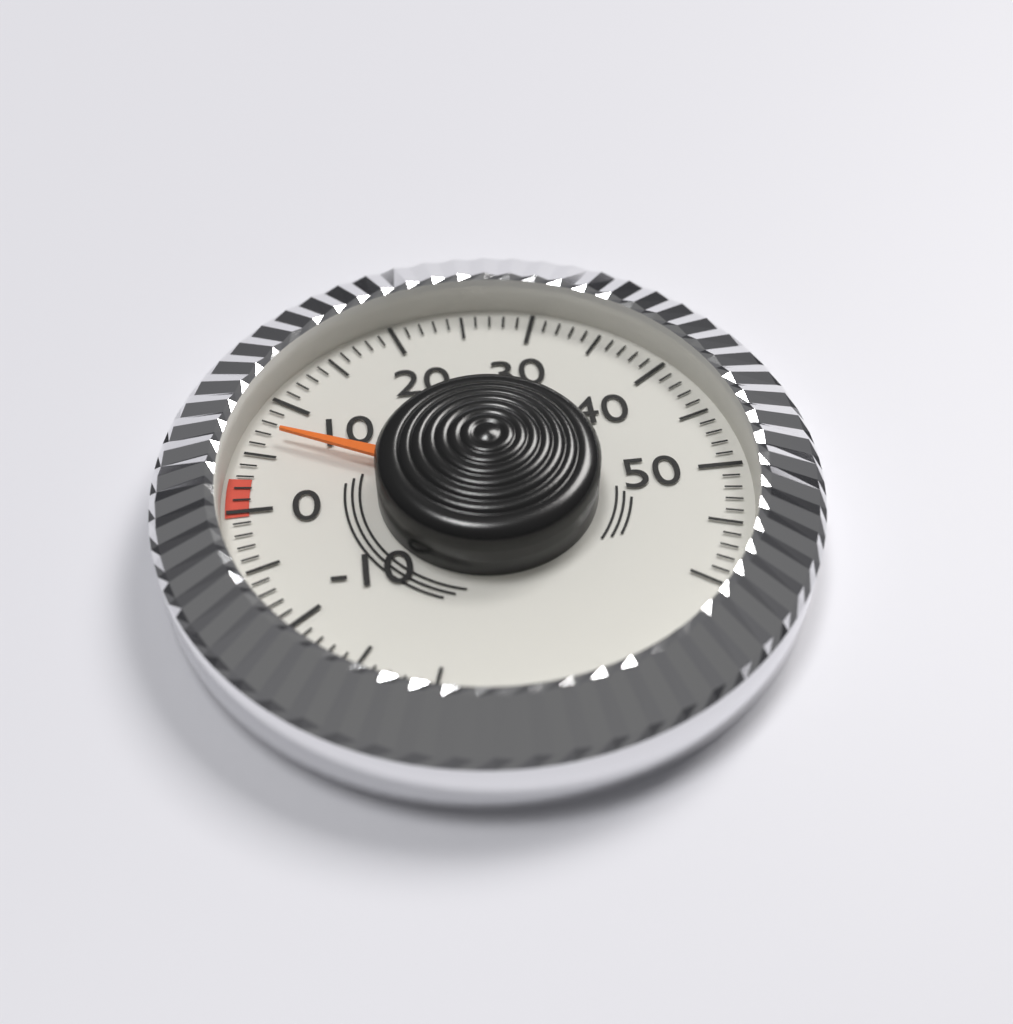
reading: 7 (no unit)
